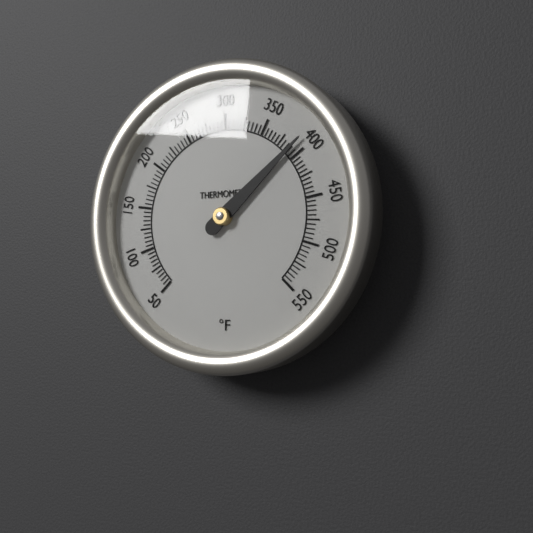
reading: 390 °F
